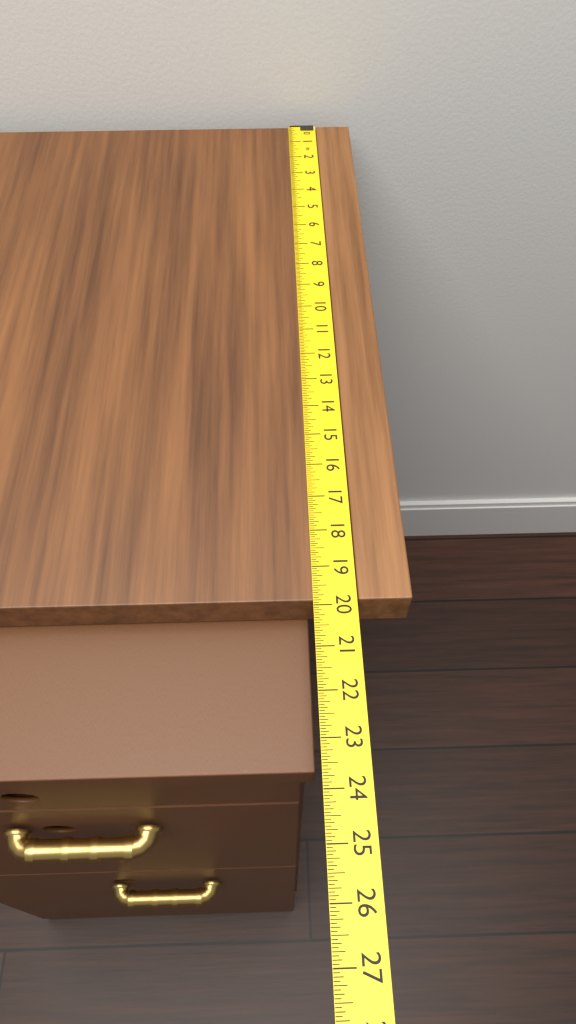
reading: 19.8750 in
